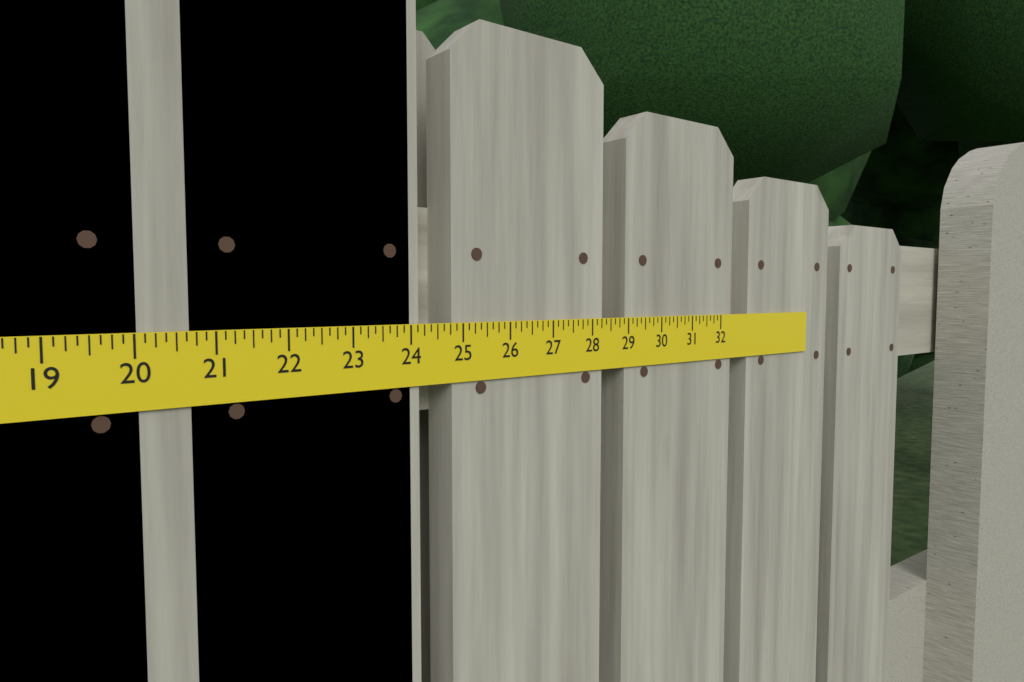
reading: 24.000 in
